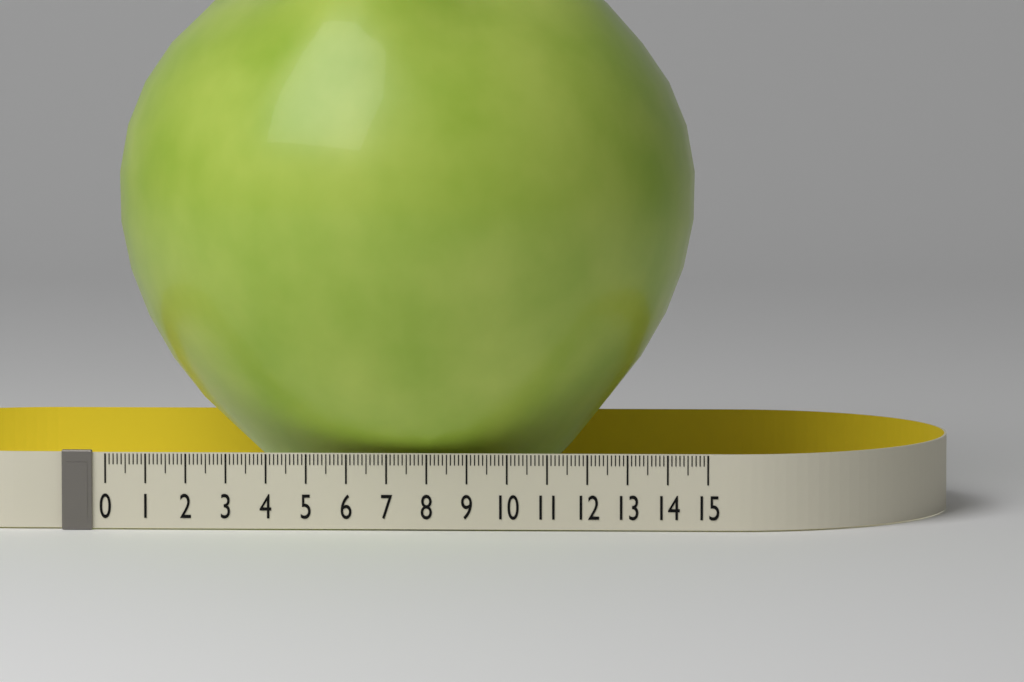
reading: 14.6 (no unit)
